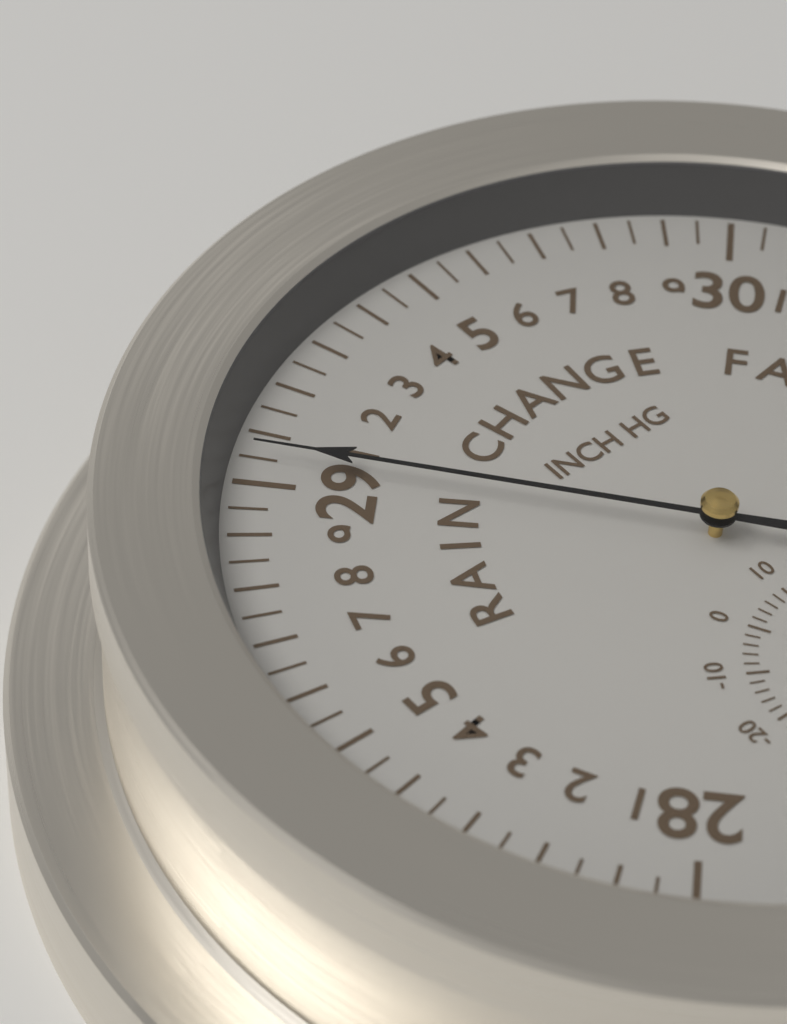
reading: 29.05 inHg
